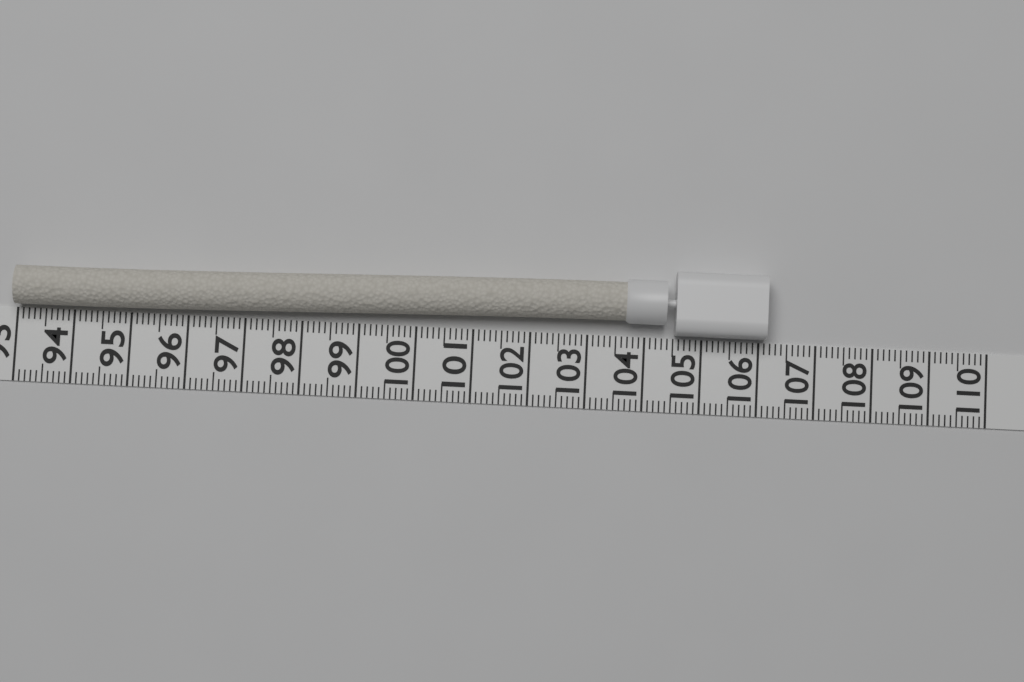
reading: 106.1 (no unit)
